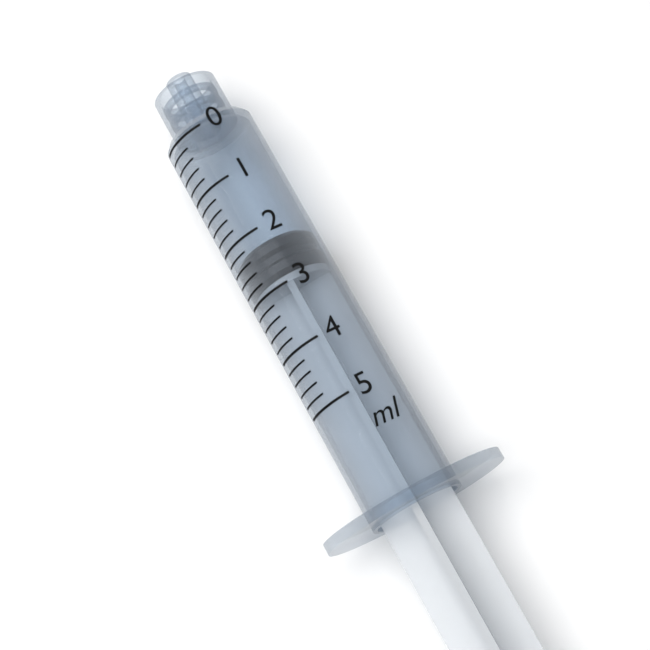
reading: 2.2 ml
